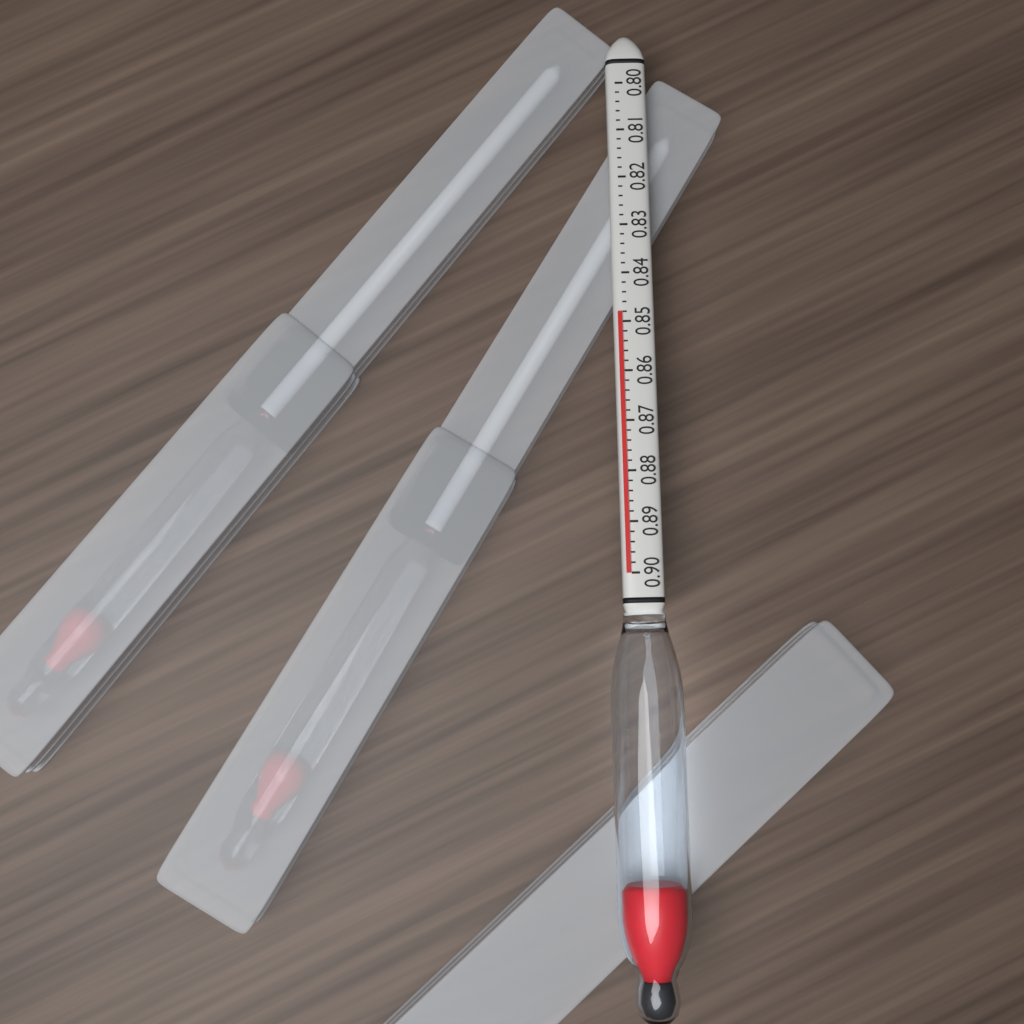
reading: 0.848 (no unit)
